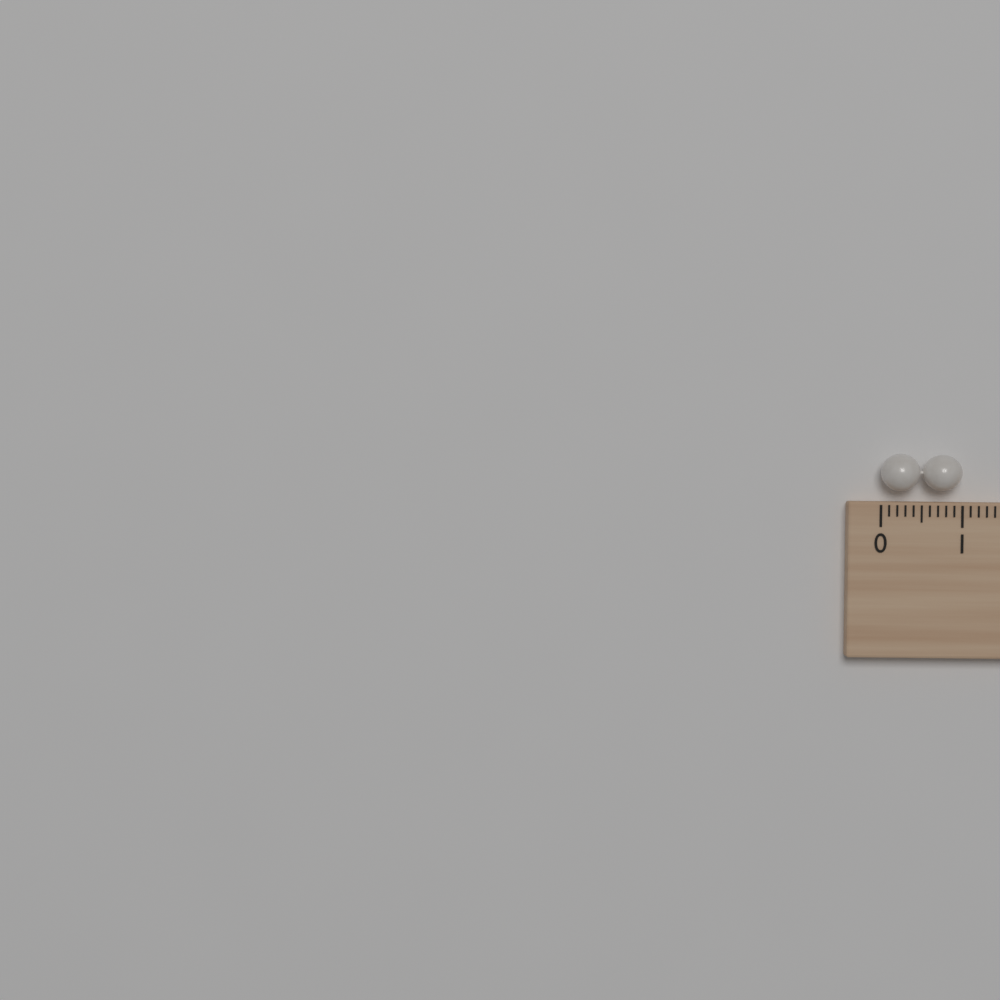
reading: 1.0 cm
